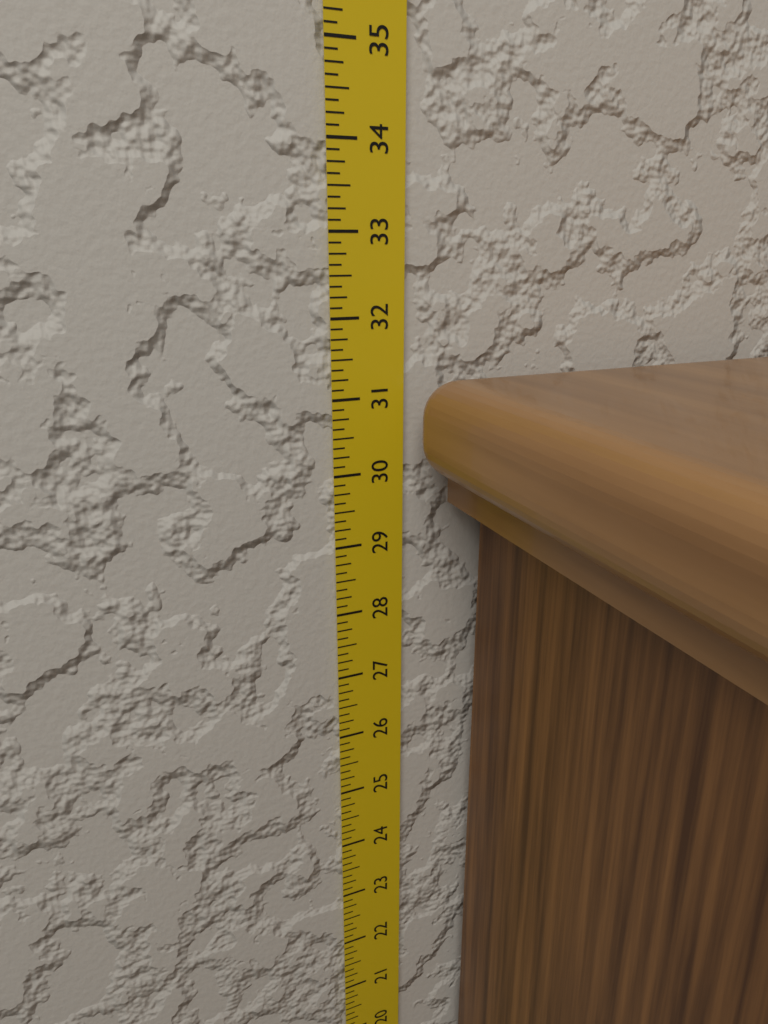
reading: 31.250 in
